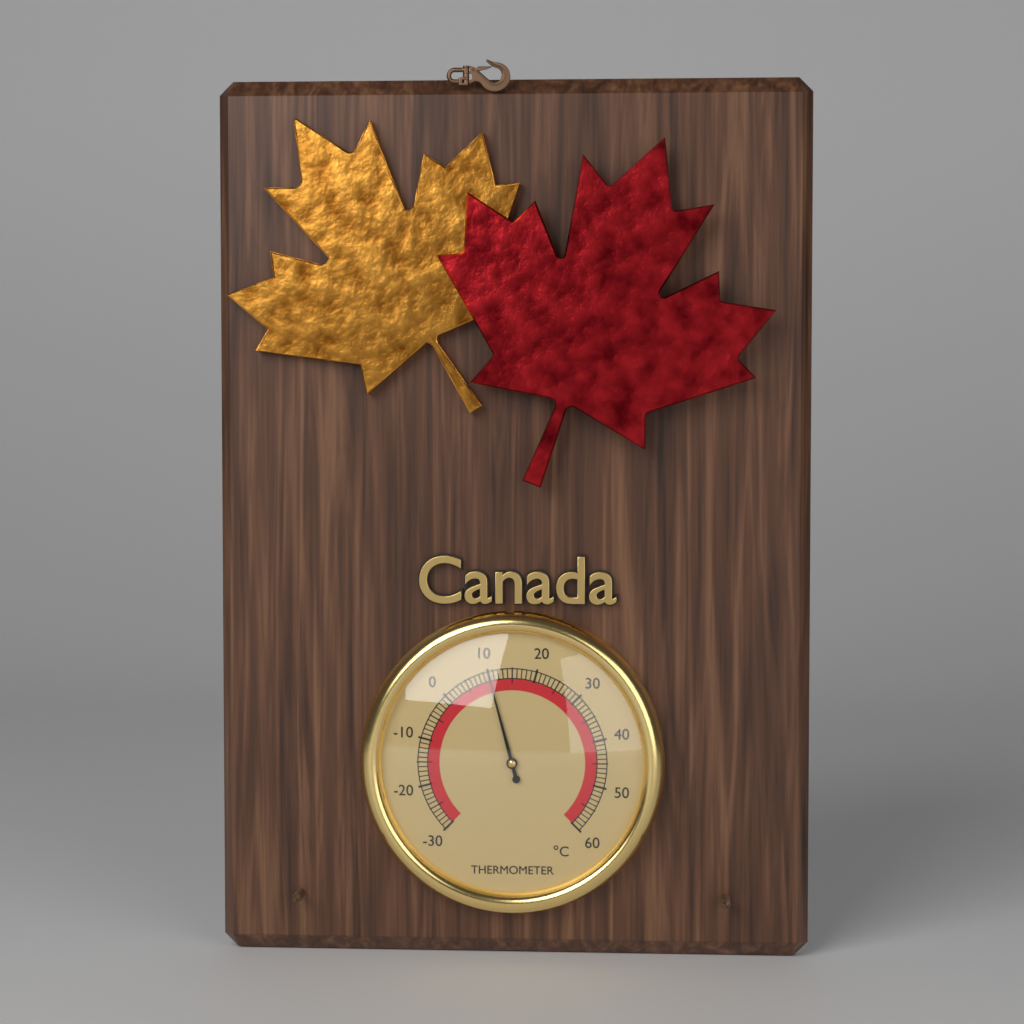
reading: 10 °C
